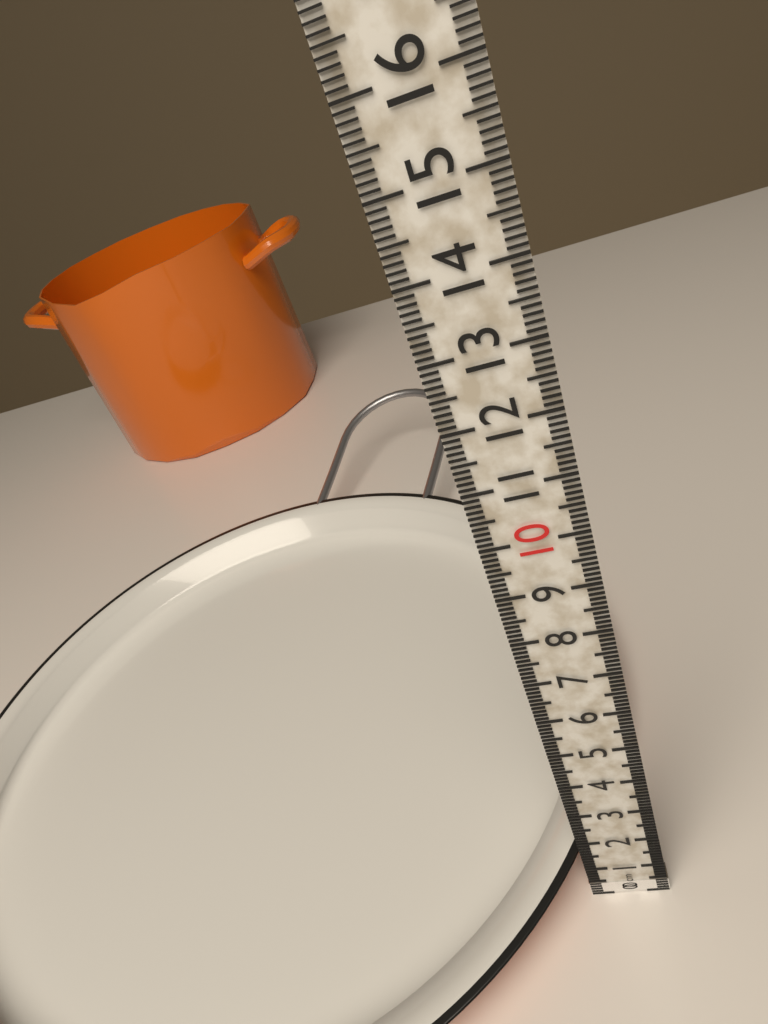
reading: 1.2 cm
